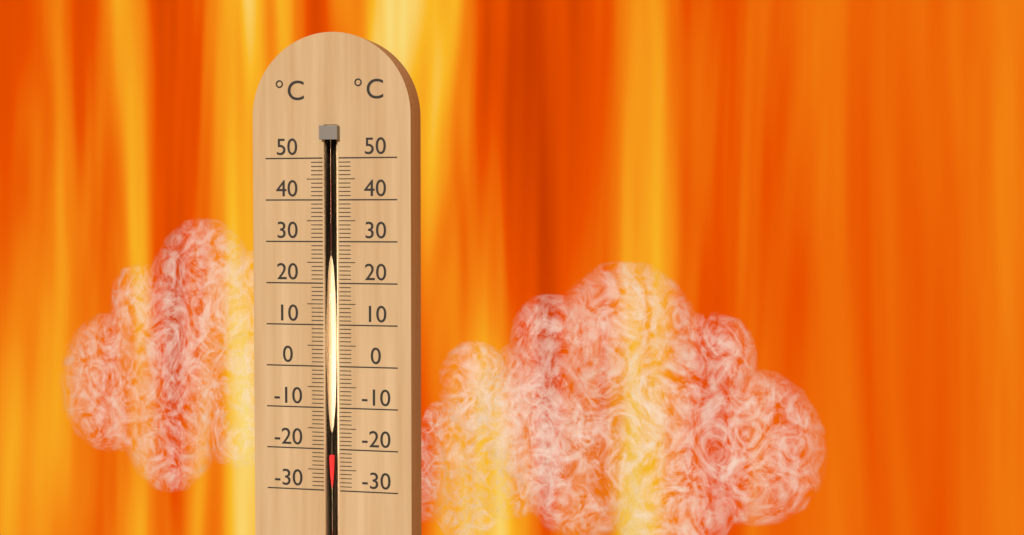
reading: -21 °C
